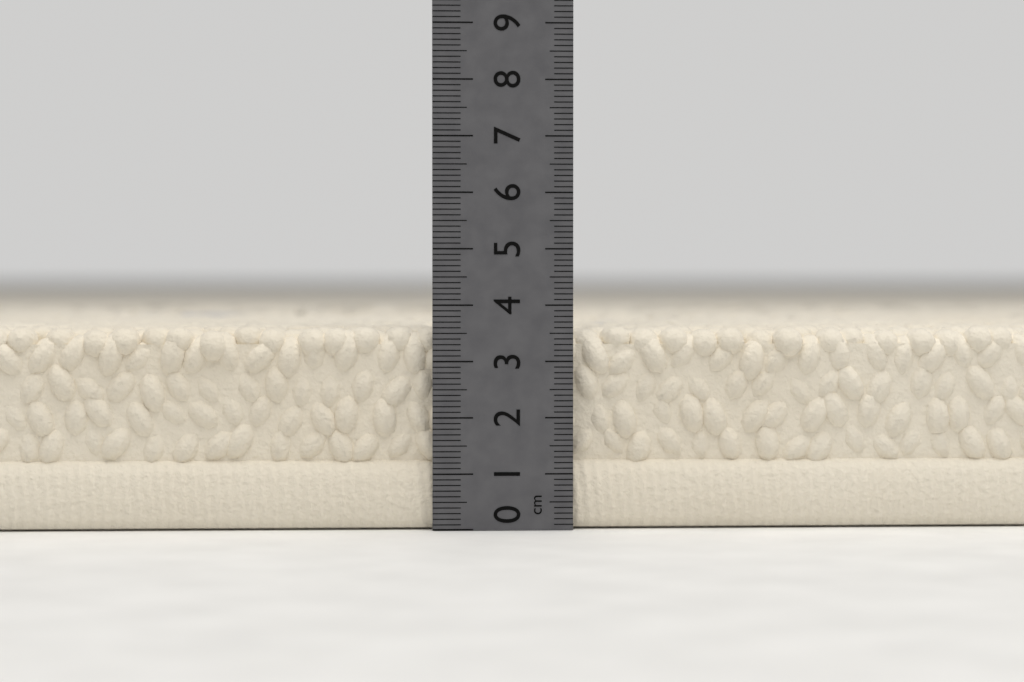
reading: 3.6 cm
